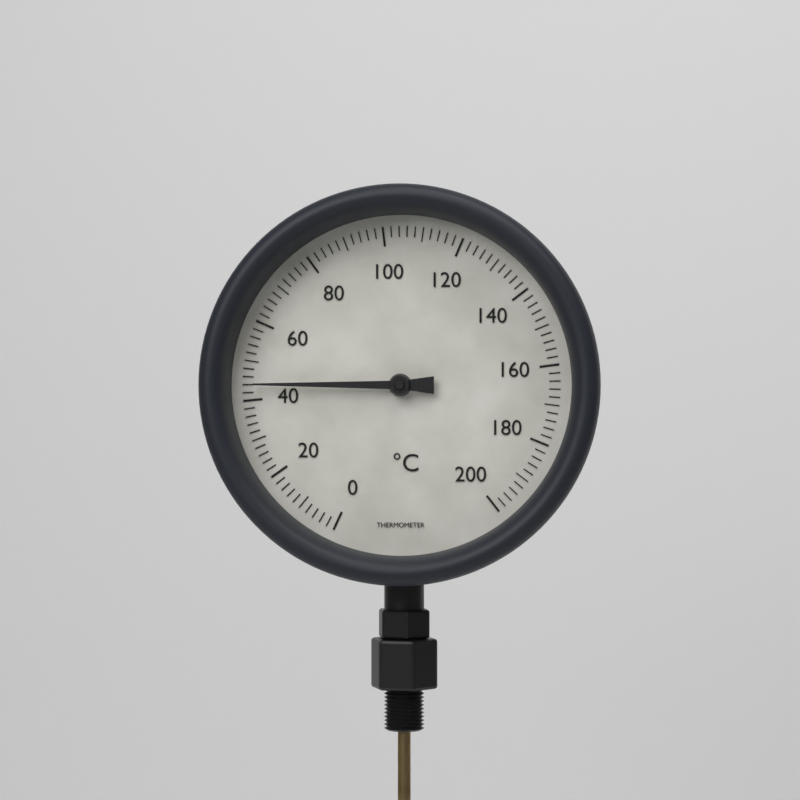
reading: 44 °C
